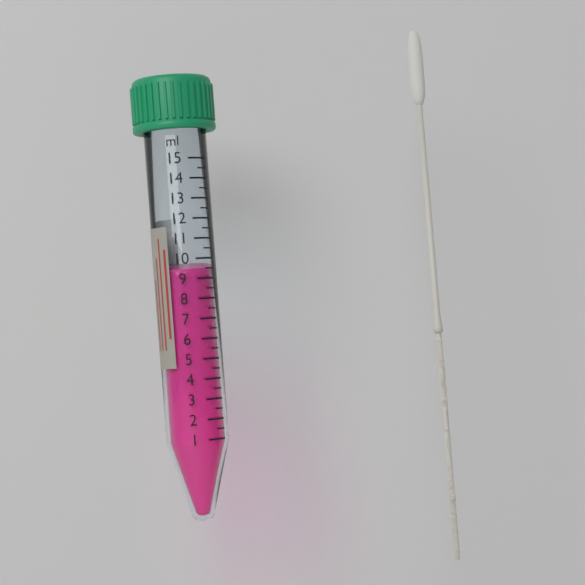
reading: 9.5 ml
